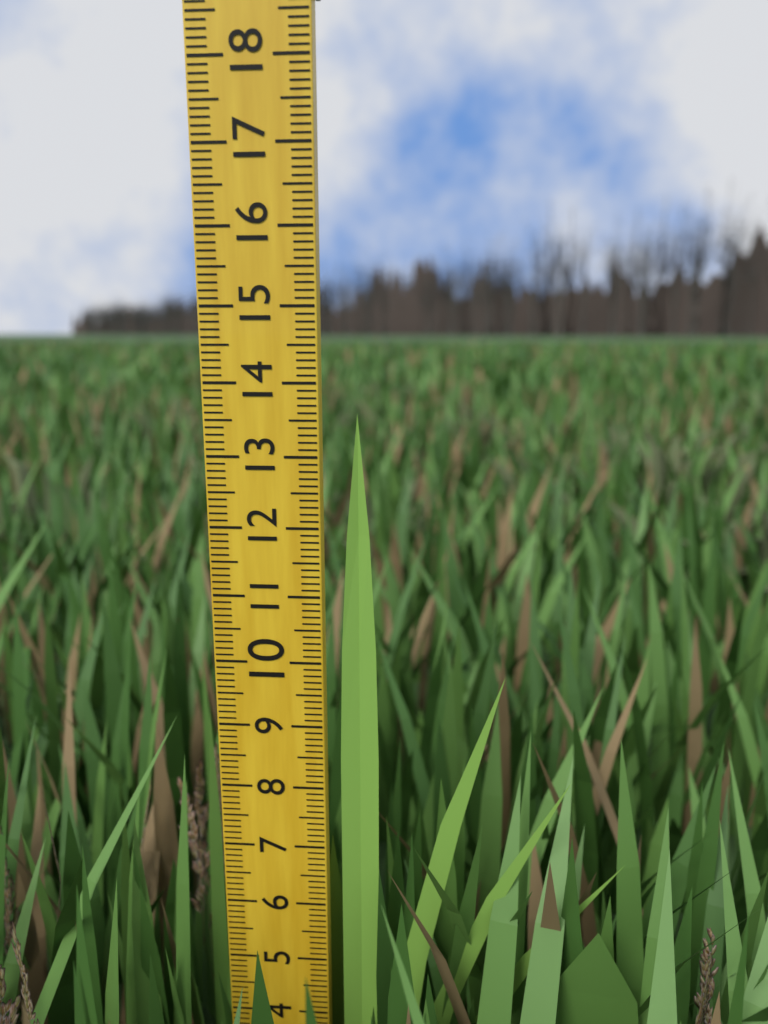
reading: 13.6 (no unit)
